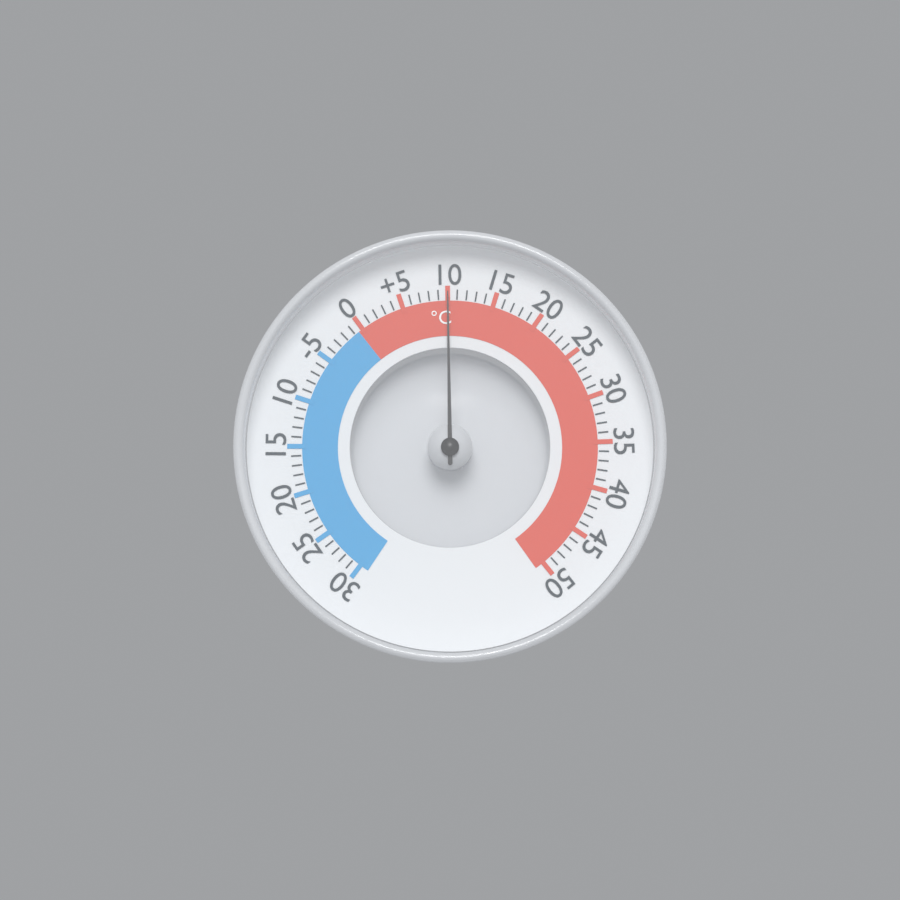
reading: 10 °C
